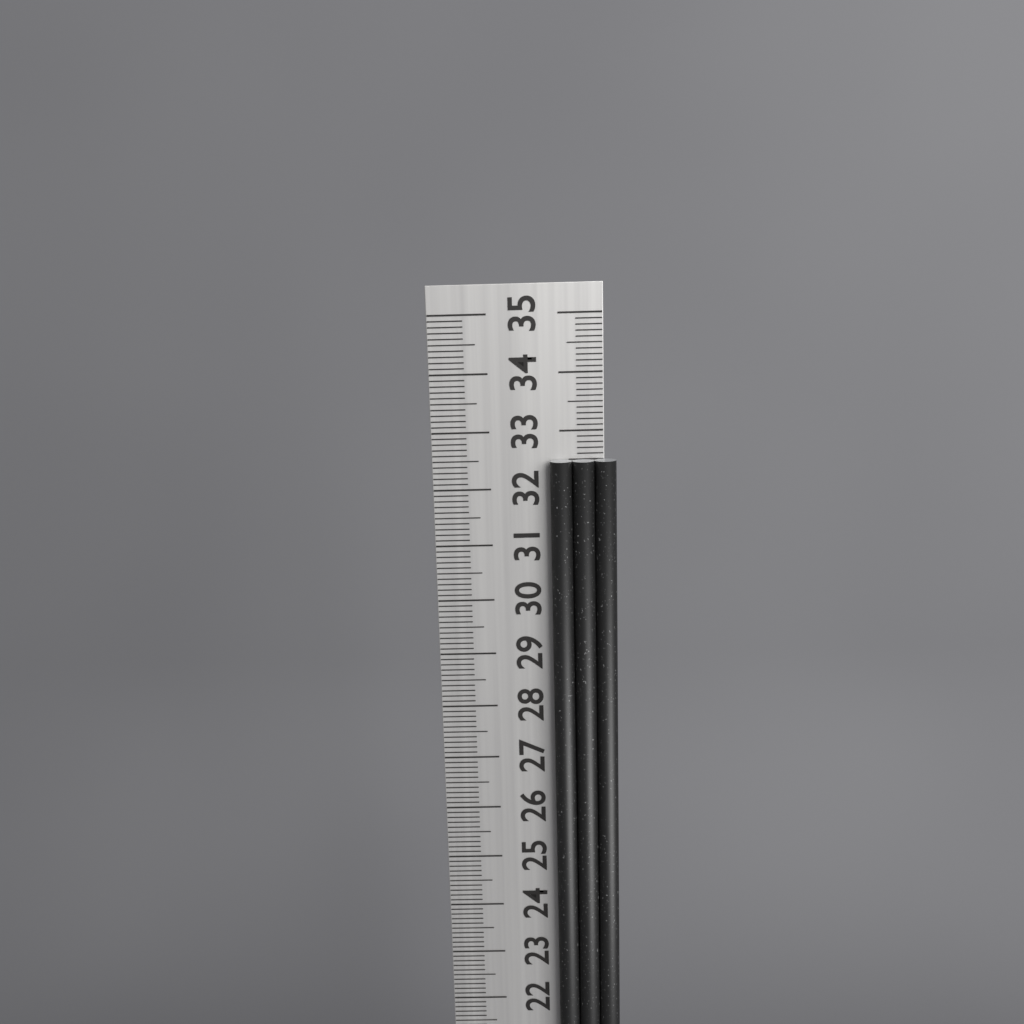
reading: 32.5 cm
